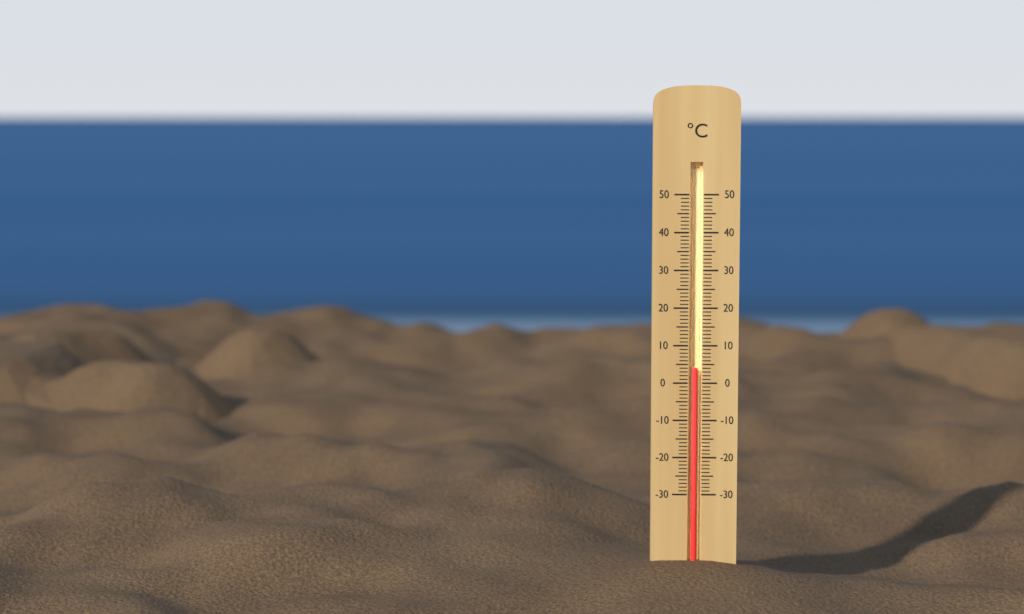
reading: 4 °C
